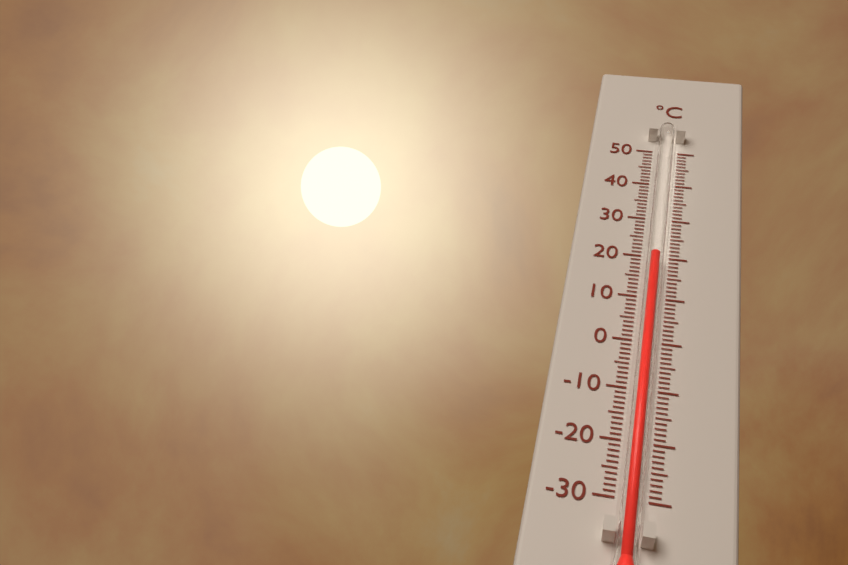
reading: 19 °C
